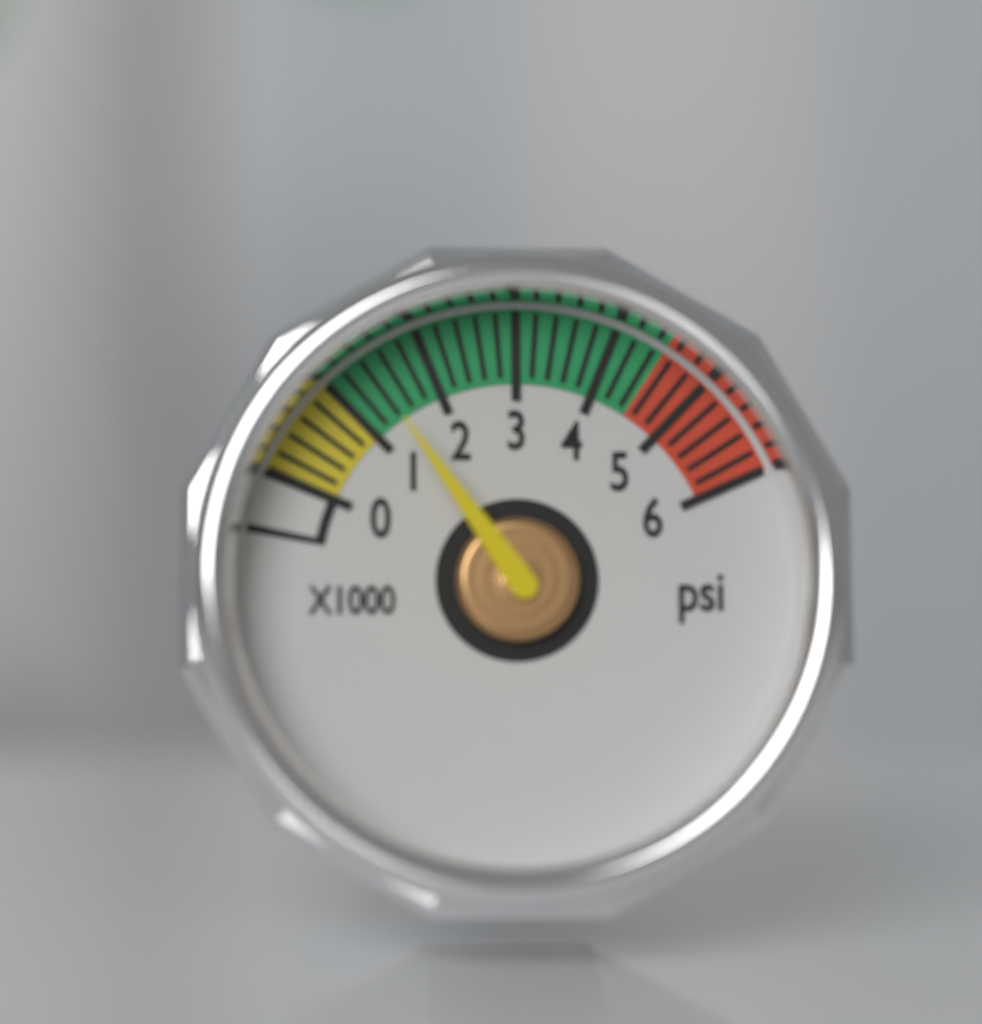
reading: 1400 psi
